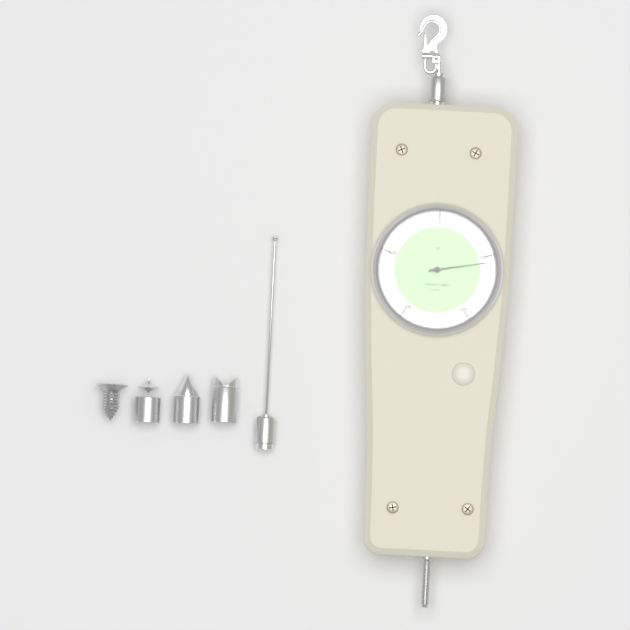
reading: 110 N
